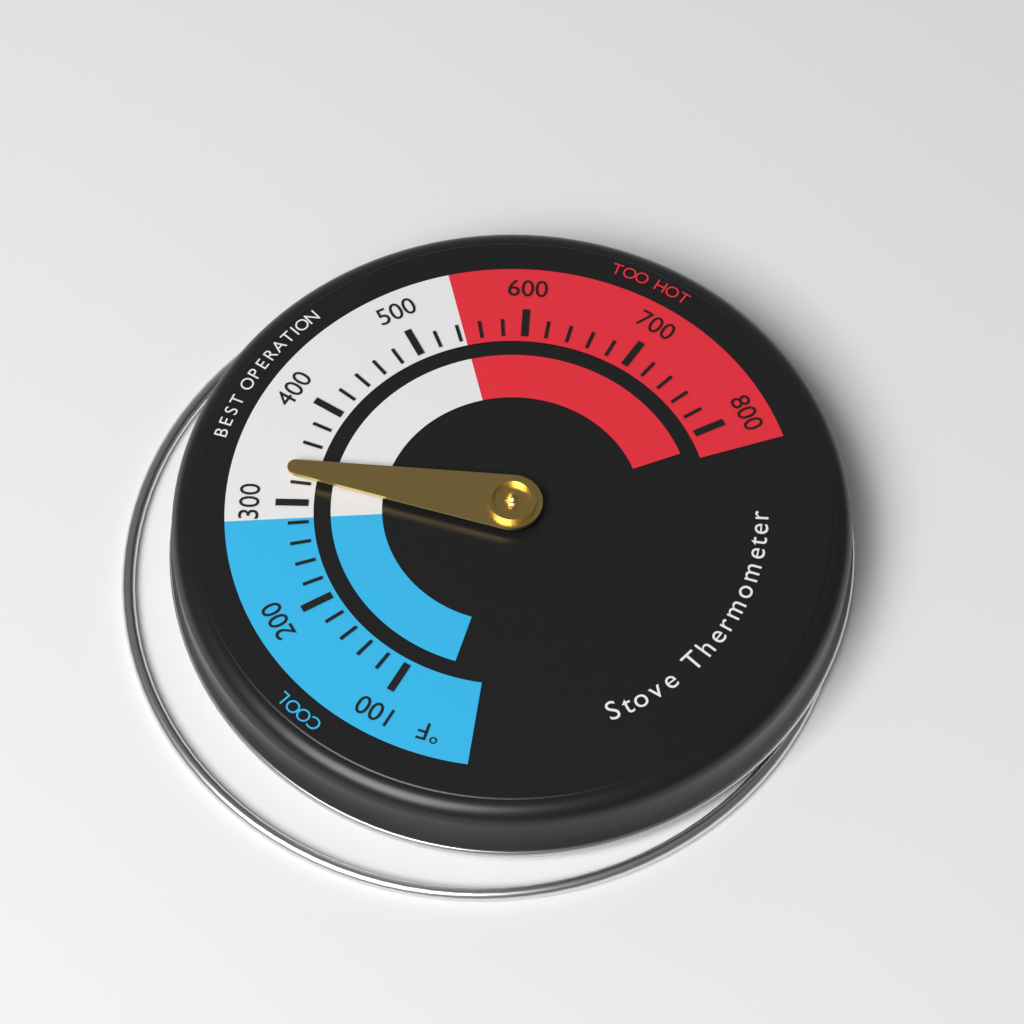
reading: 330 °F
